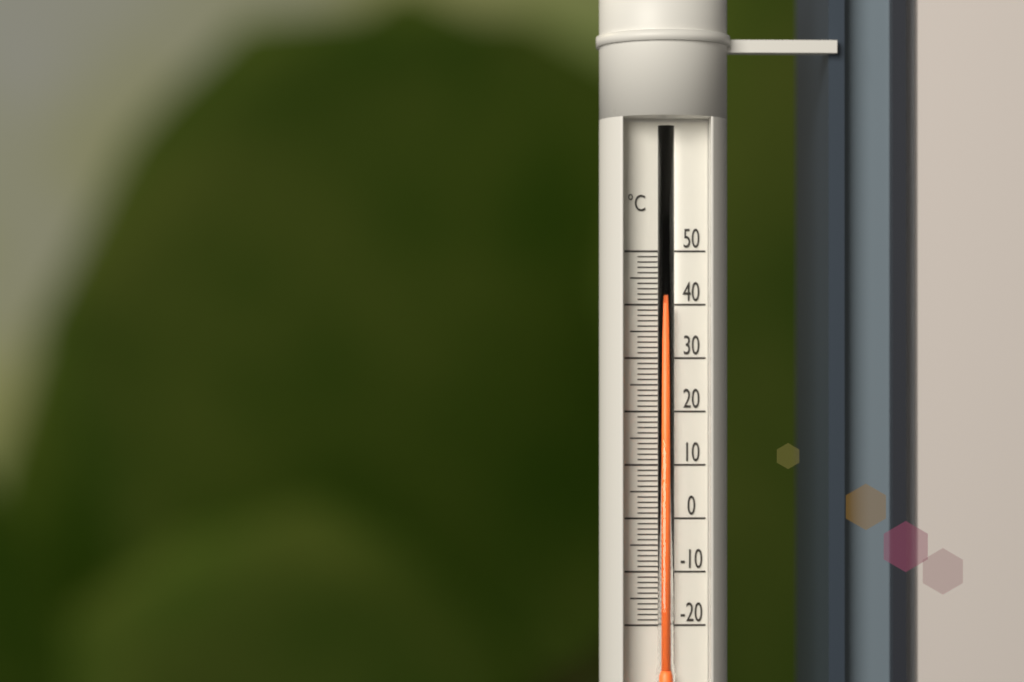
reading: 40 °C
